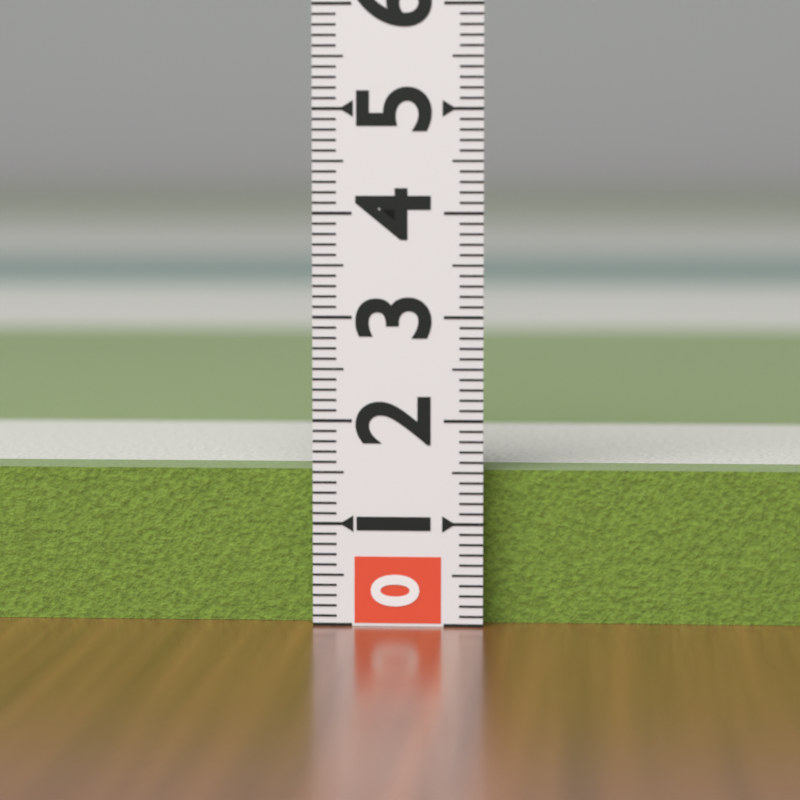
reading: 1.5 (no unit)
